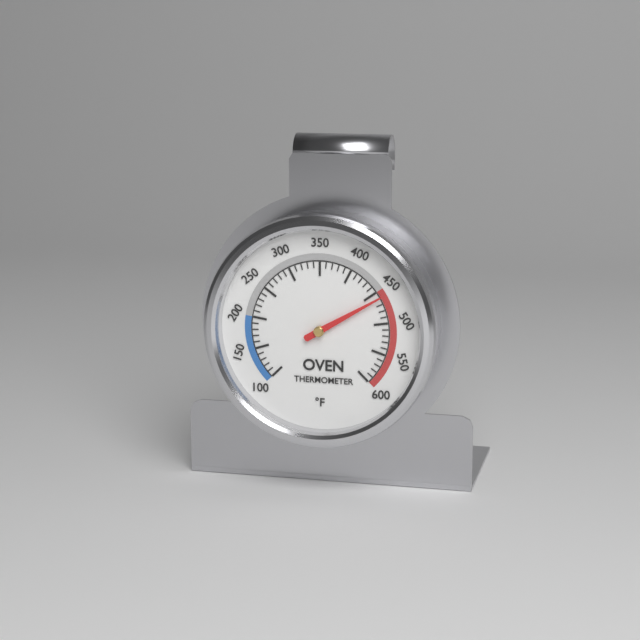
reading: 460 °F
